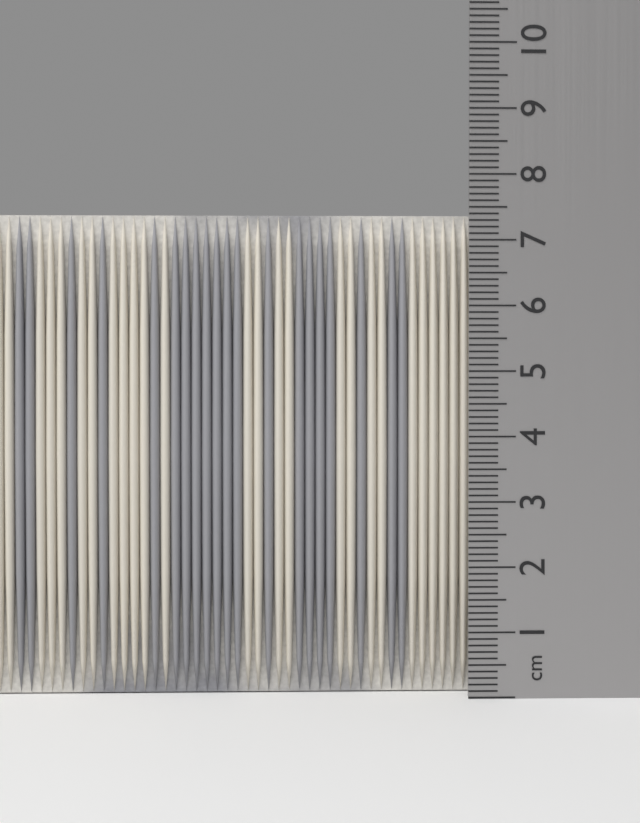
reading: 7.4 cm
